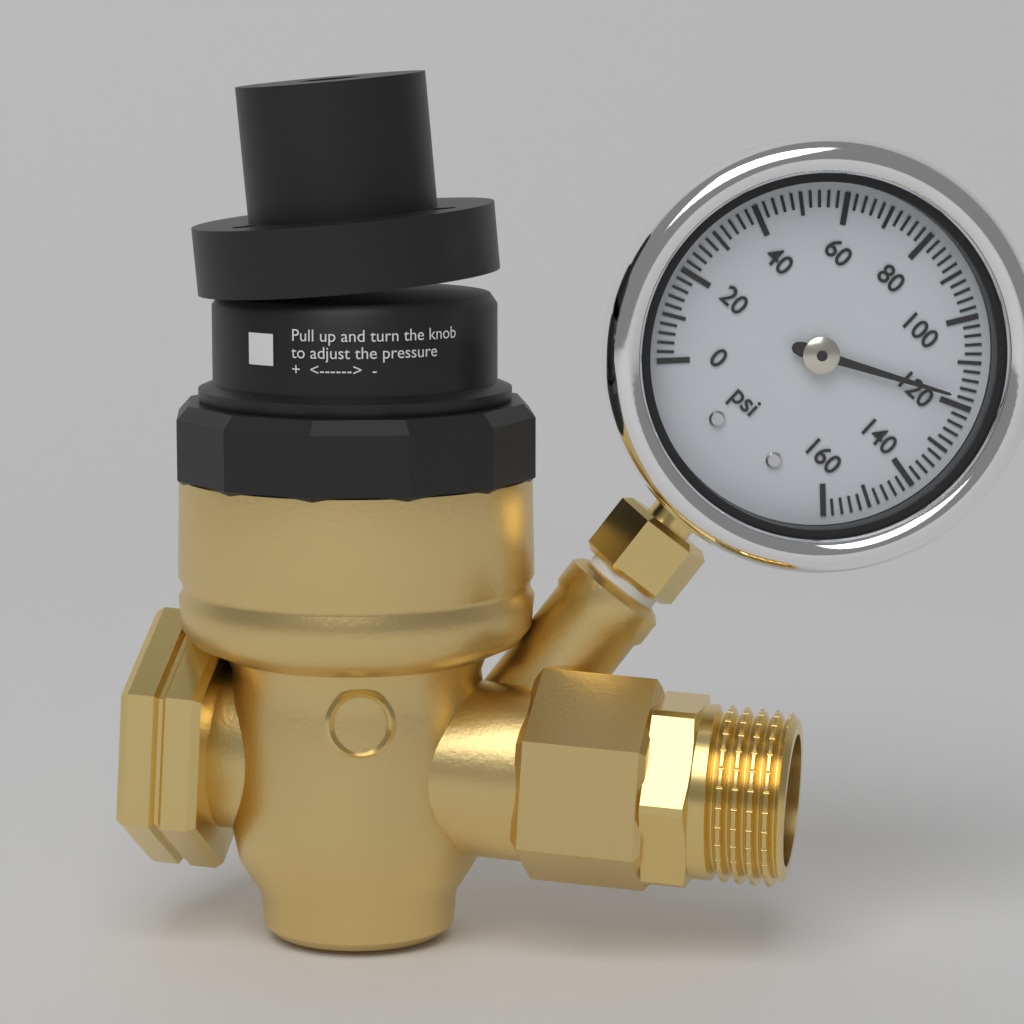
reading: 118 psi
